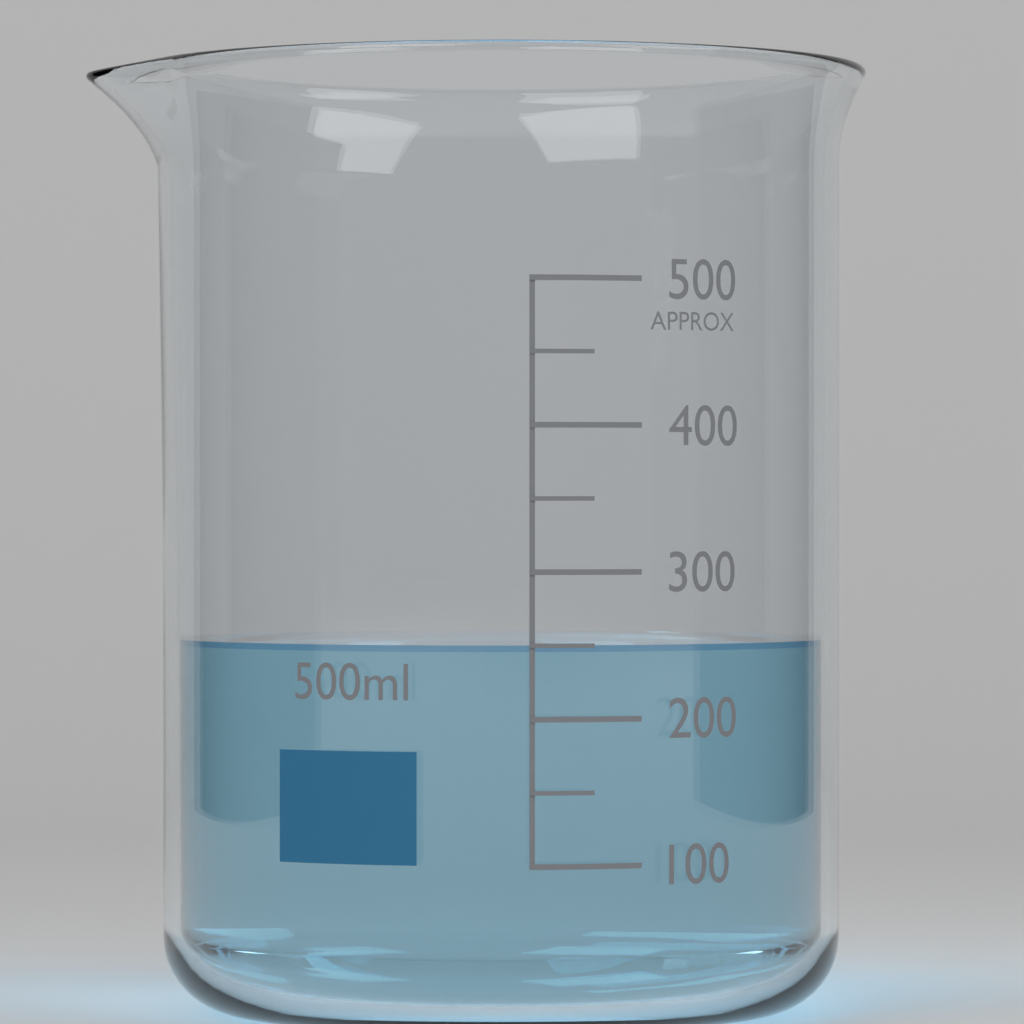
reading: 250 ml
